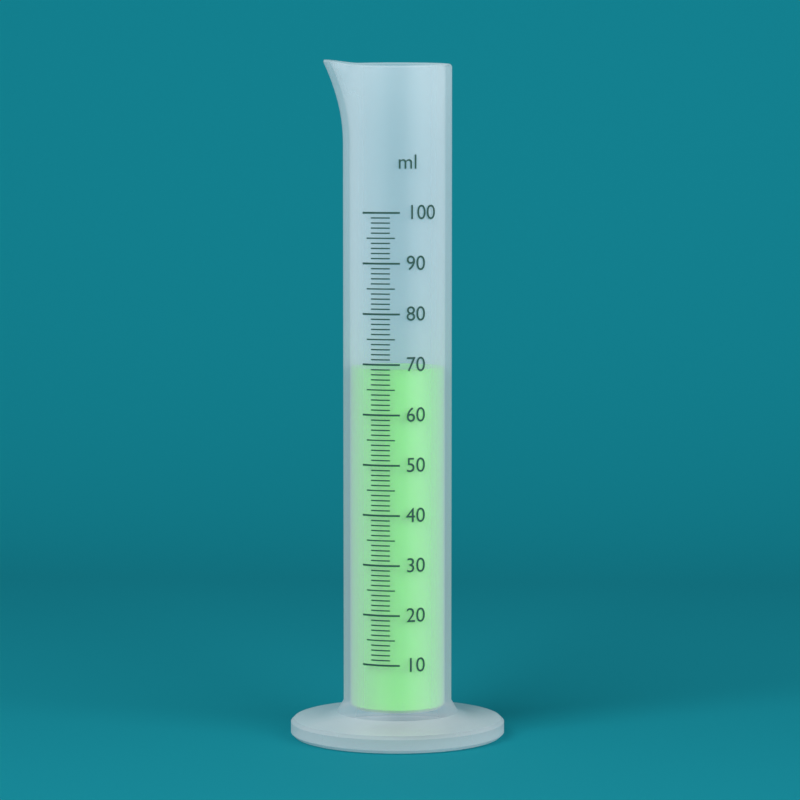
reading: 69 ml
